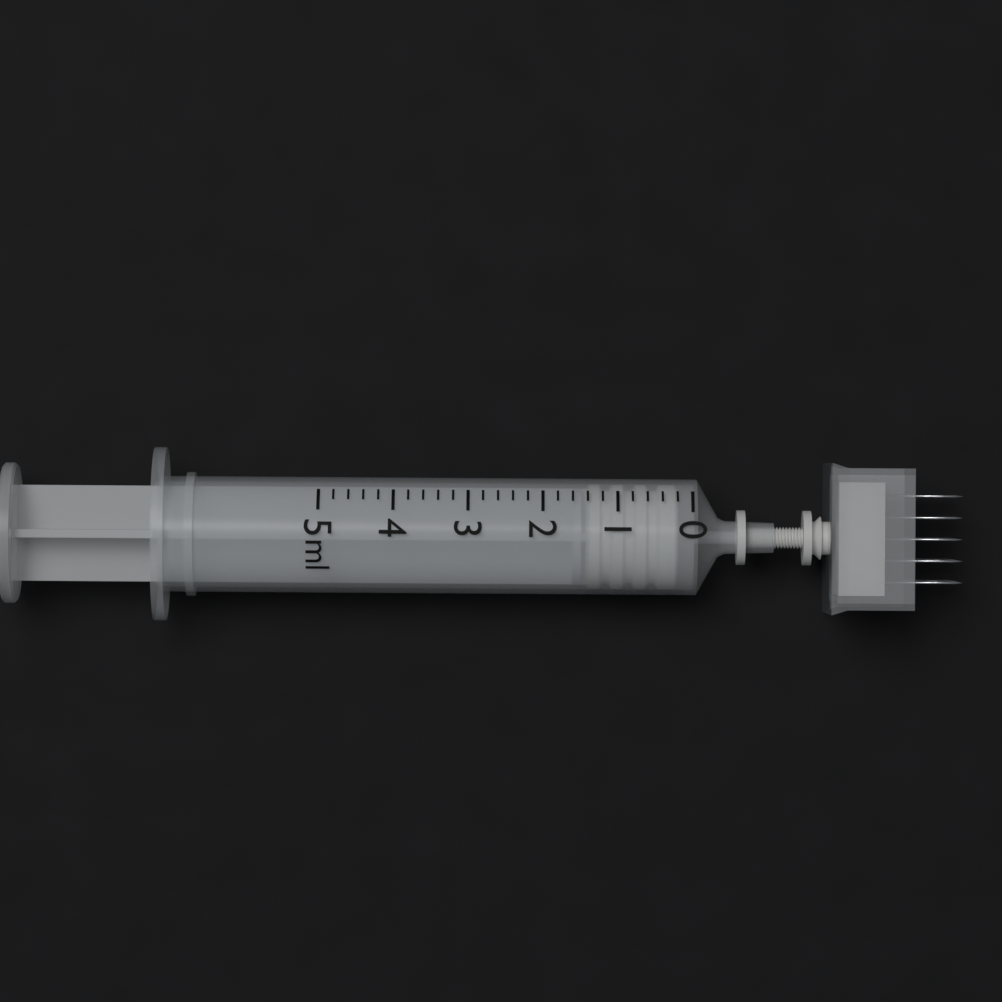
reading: 0.2 ml
